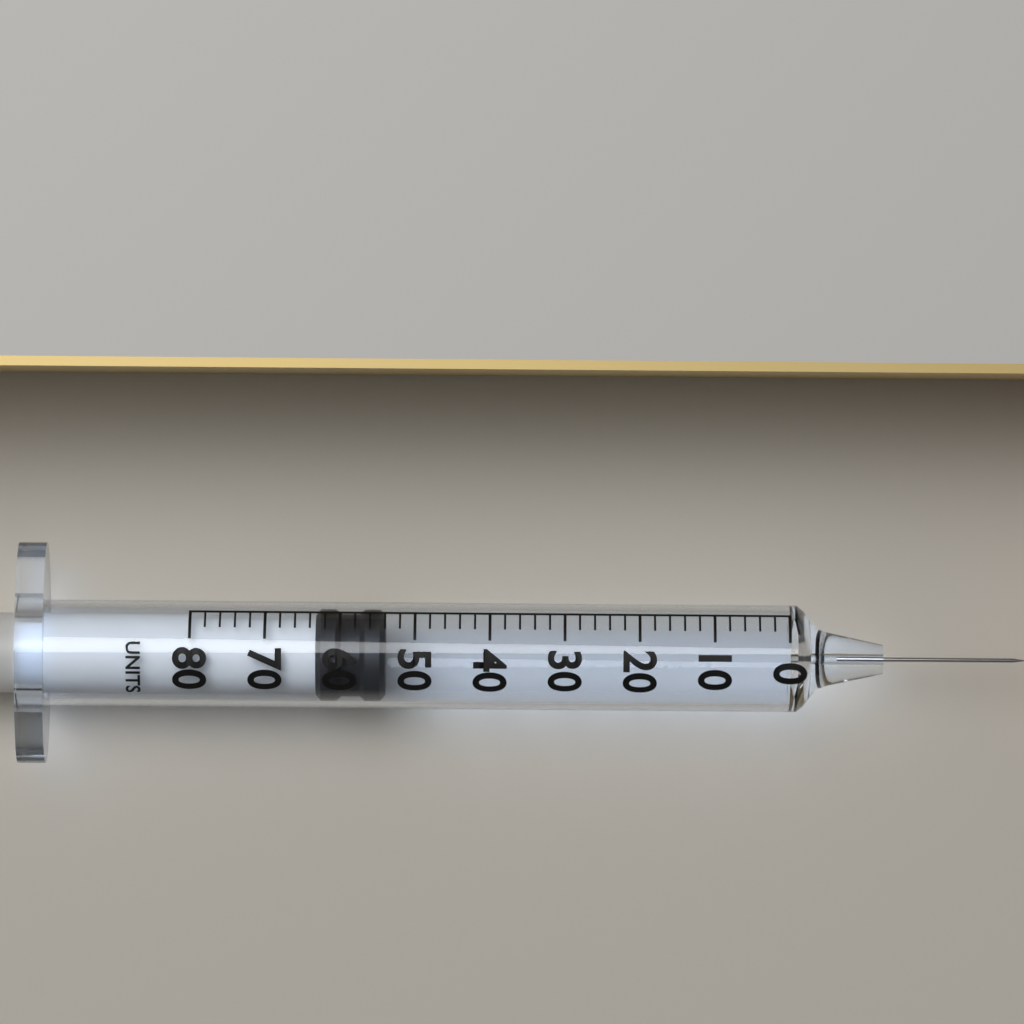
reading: 54 units
